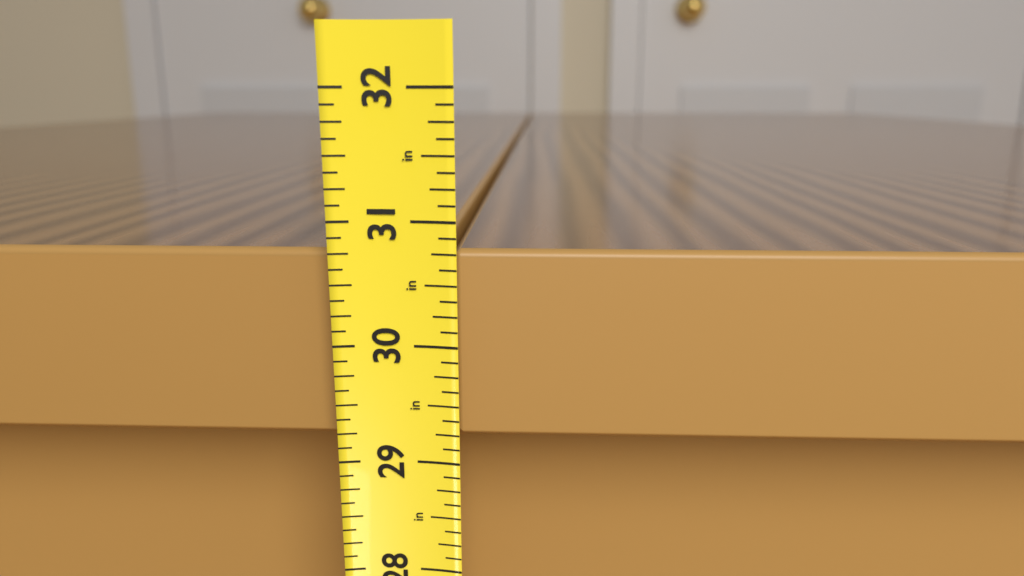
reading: 30.750 in
